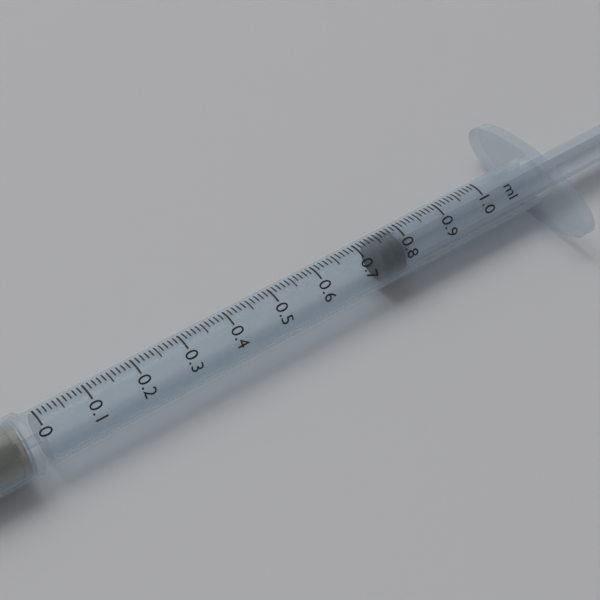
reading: 0.74 ml
